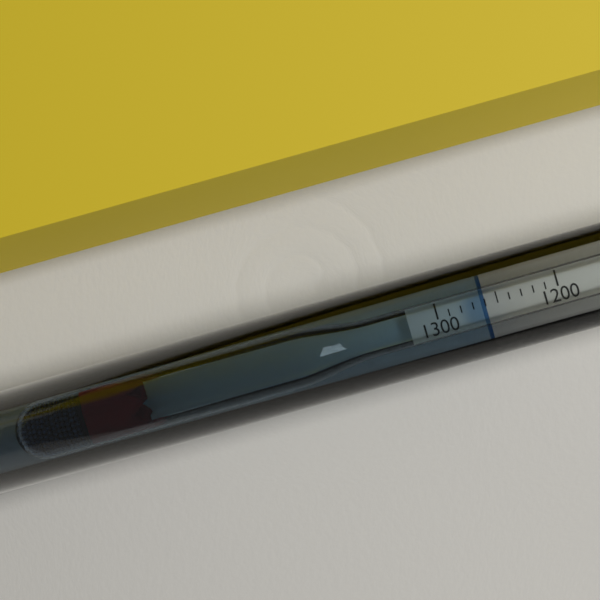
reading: 1260 (no unit)
